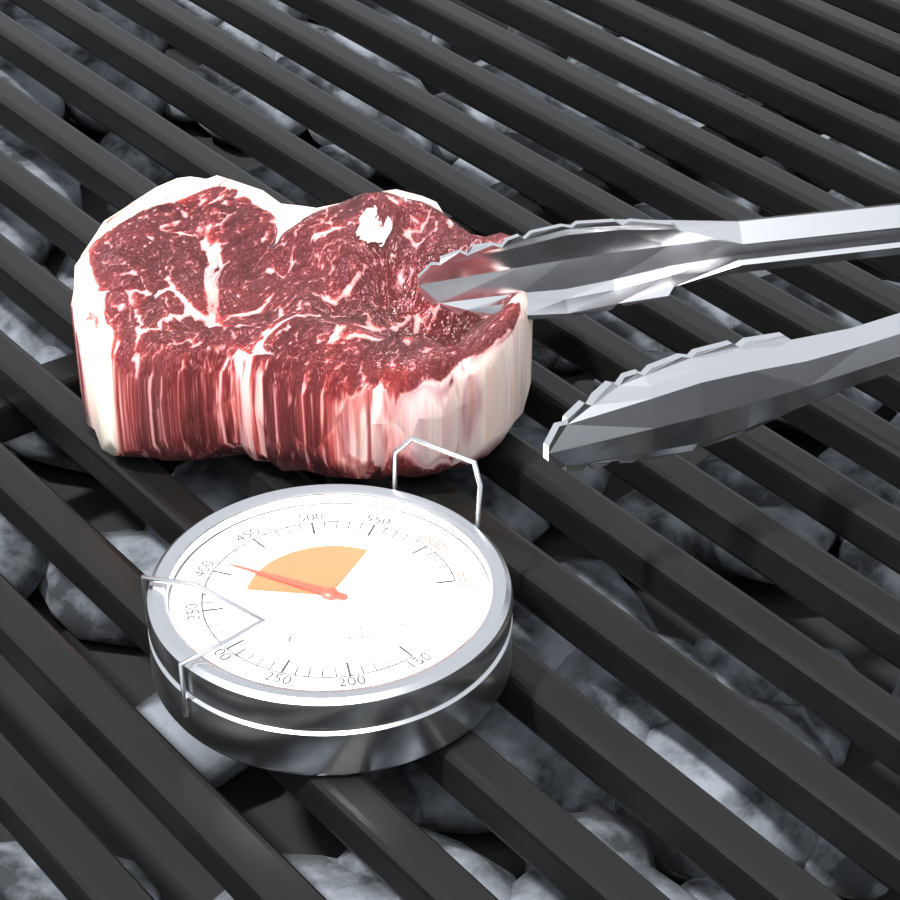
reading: 410 °F
